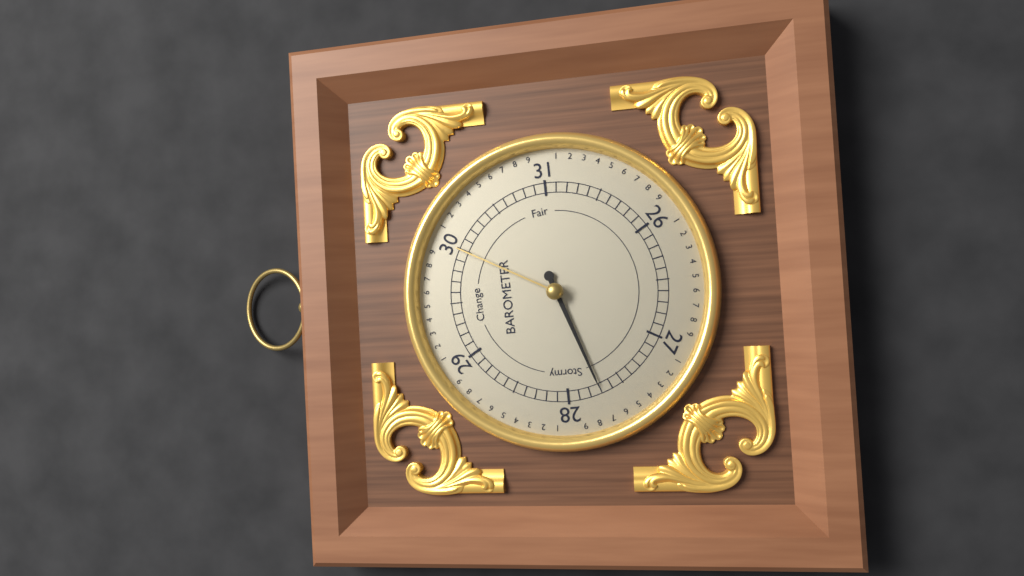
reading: 27.7 (no unit)
